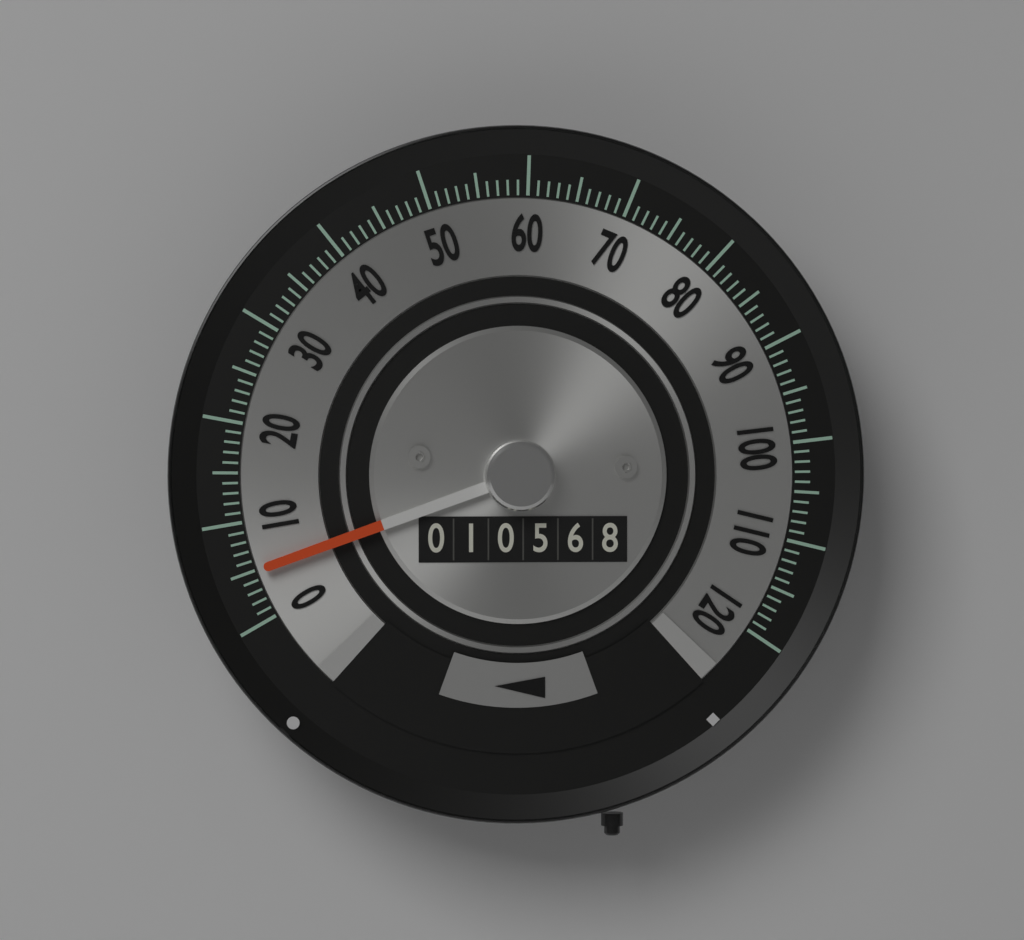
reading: 5 (no unit)
